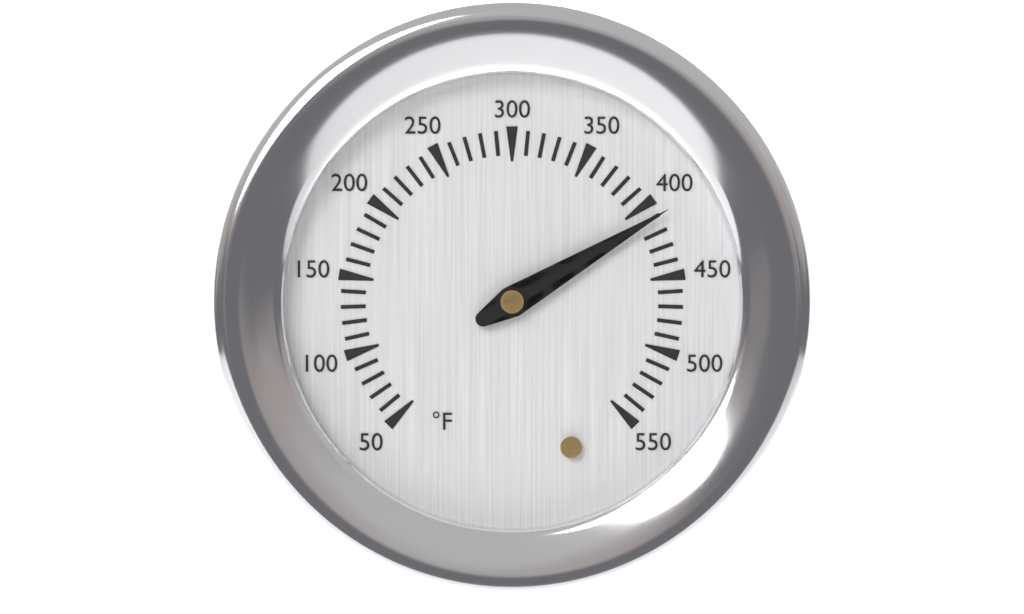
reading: 410 °F
